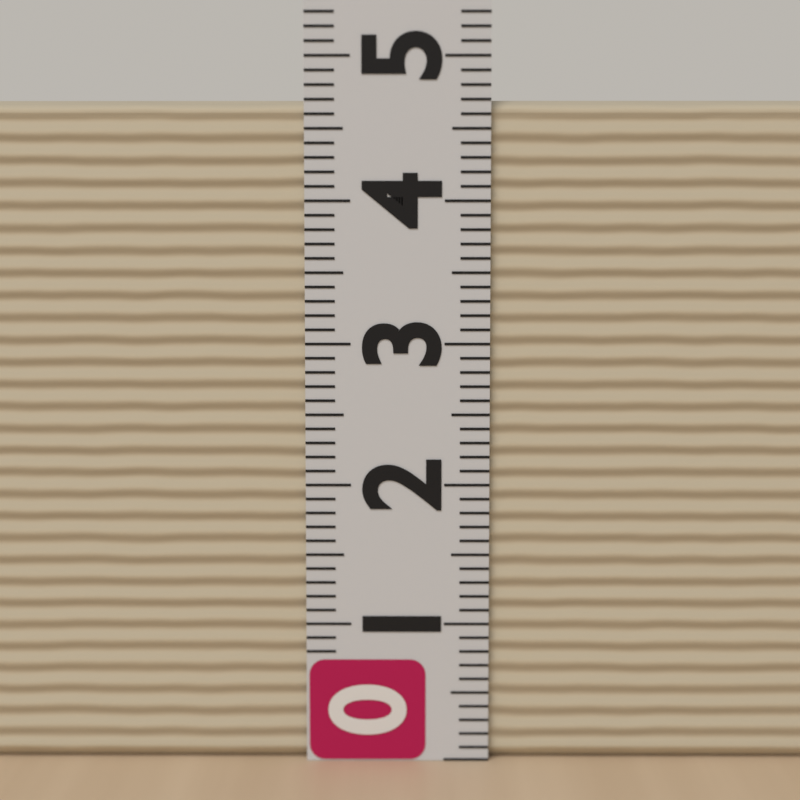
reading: 4.7 (no unit)
